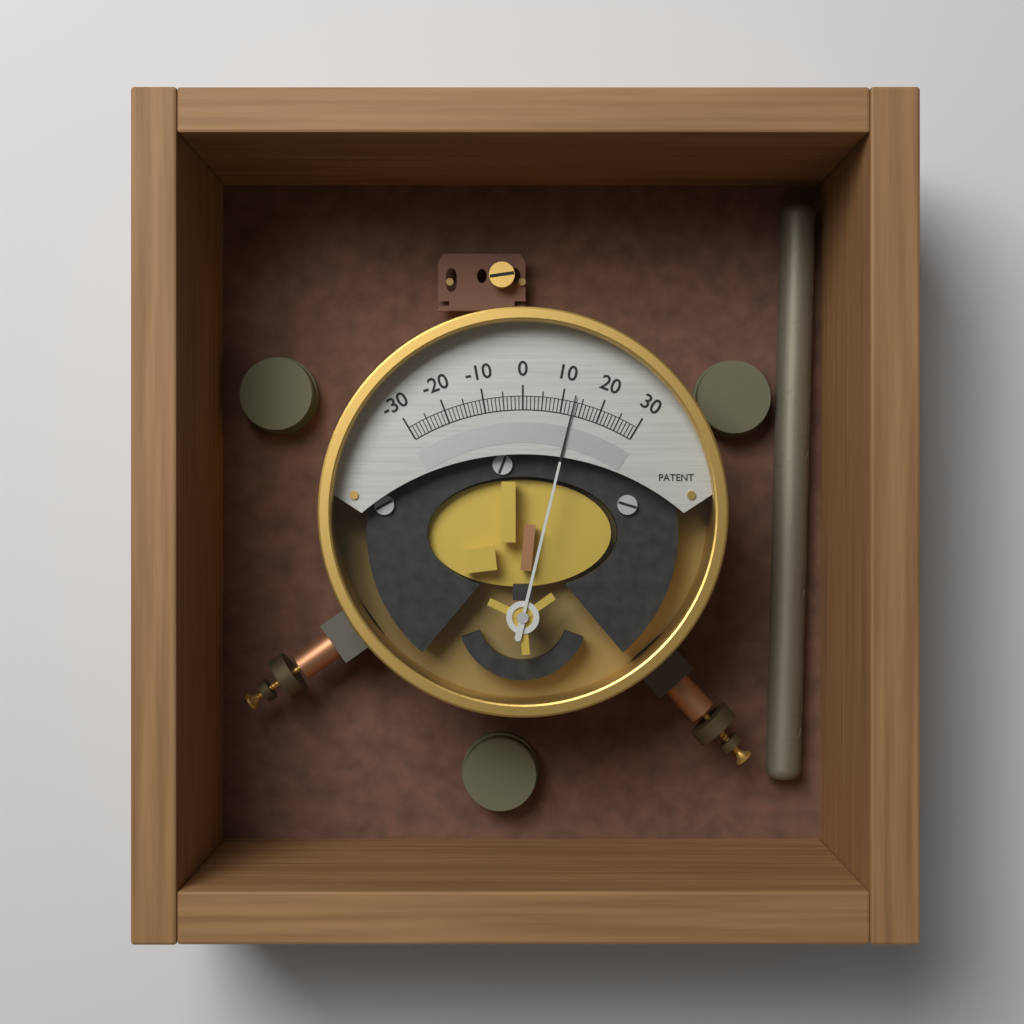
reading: 13 (no unit)
